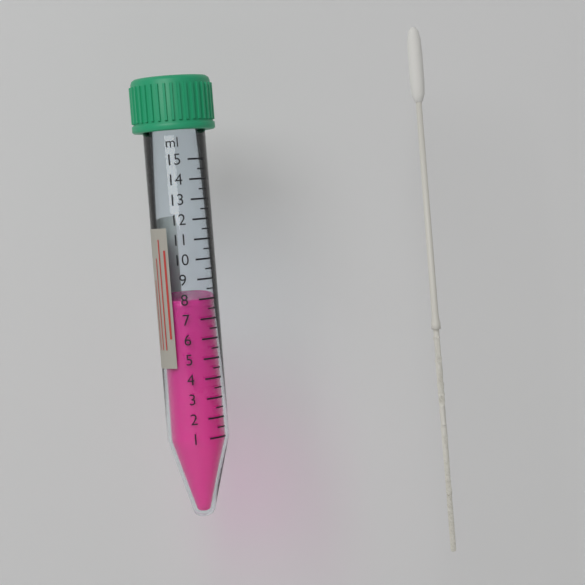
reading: 8.0 ml
